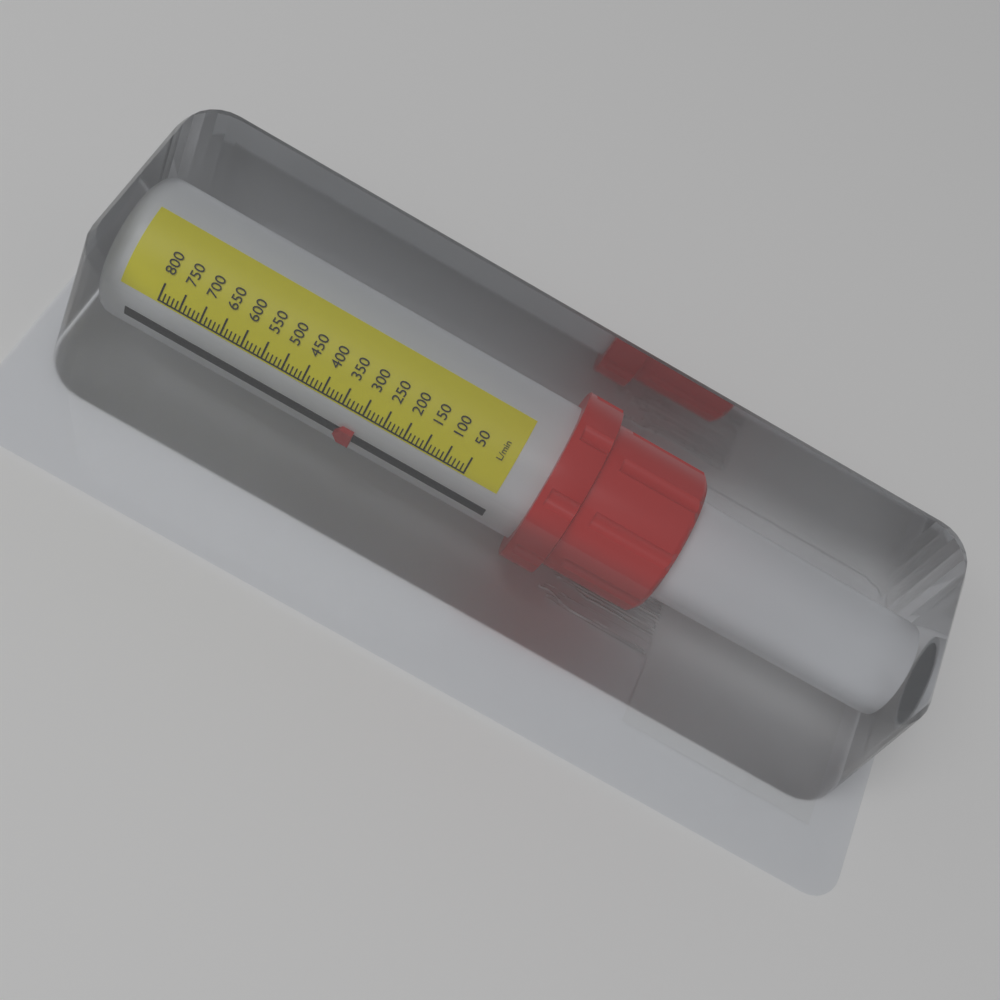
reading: 300 L/min
